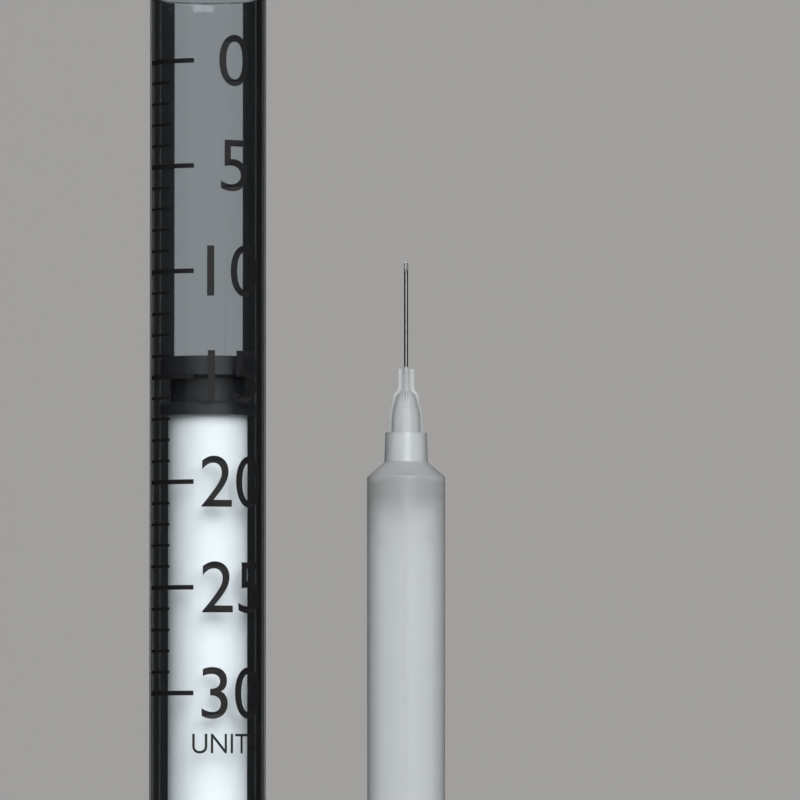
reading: 14 units
